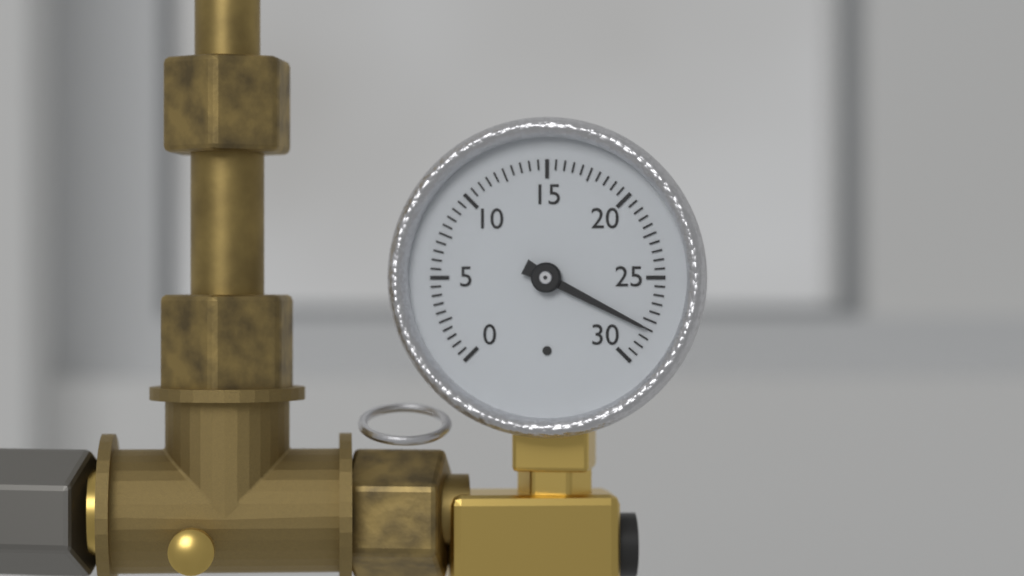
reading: 28.0 (no unit)
